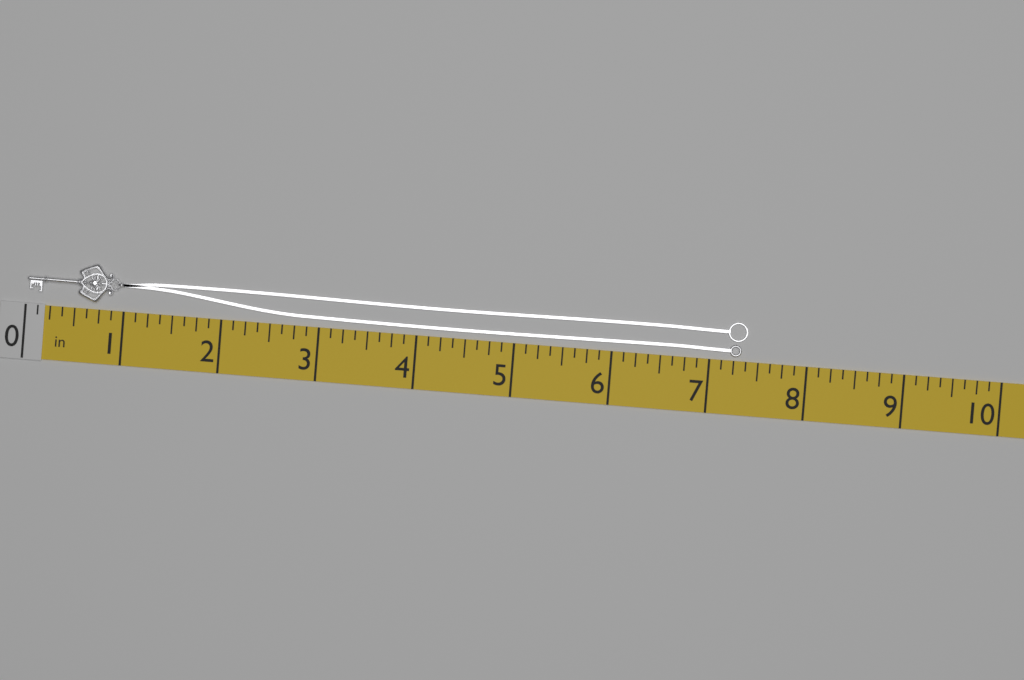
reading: 7.375 in
